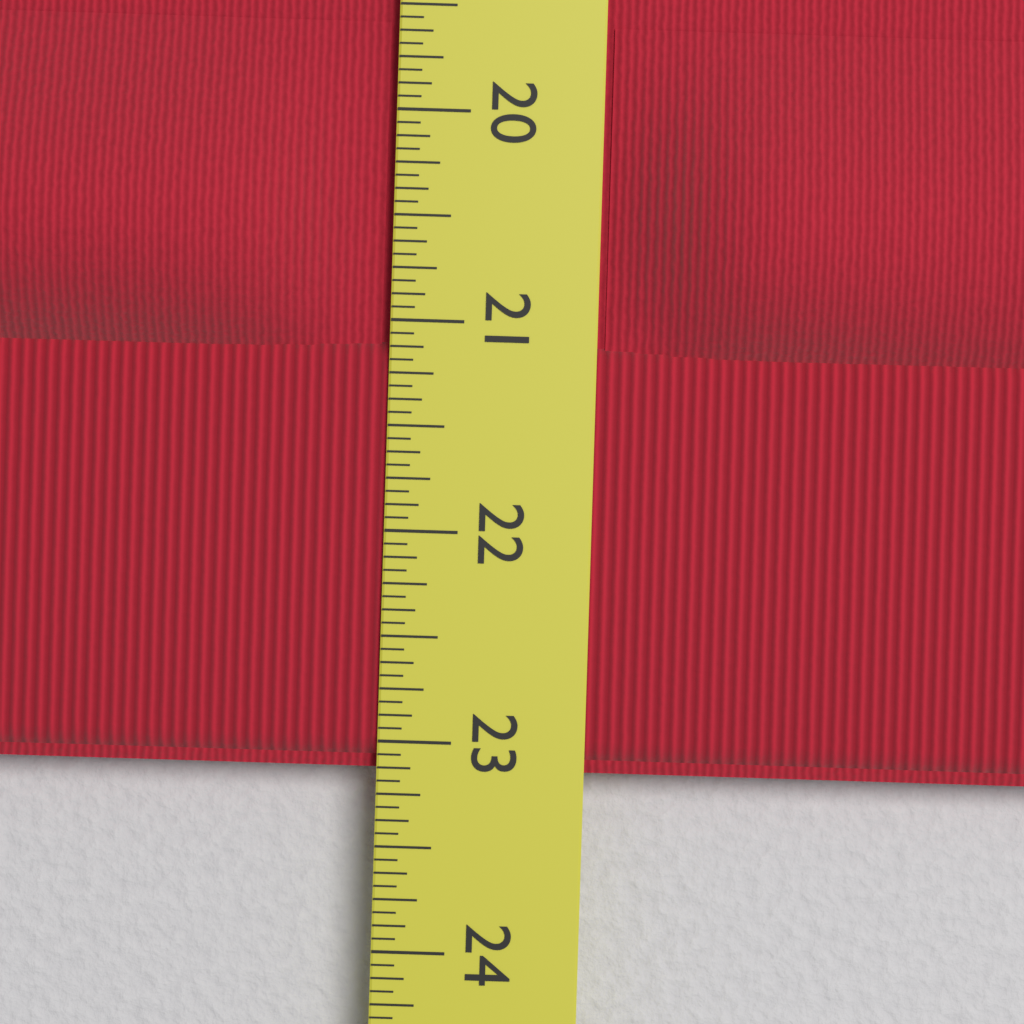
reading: 23.1250 in
